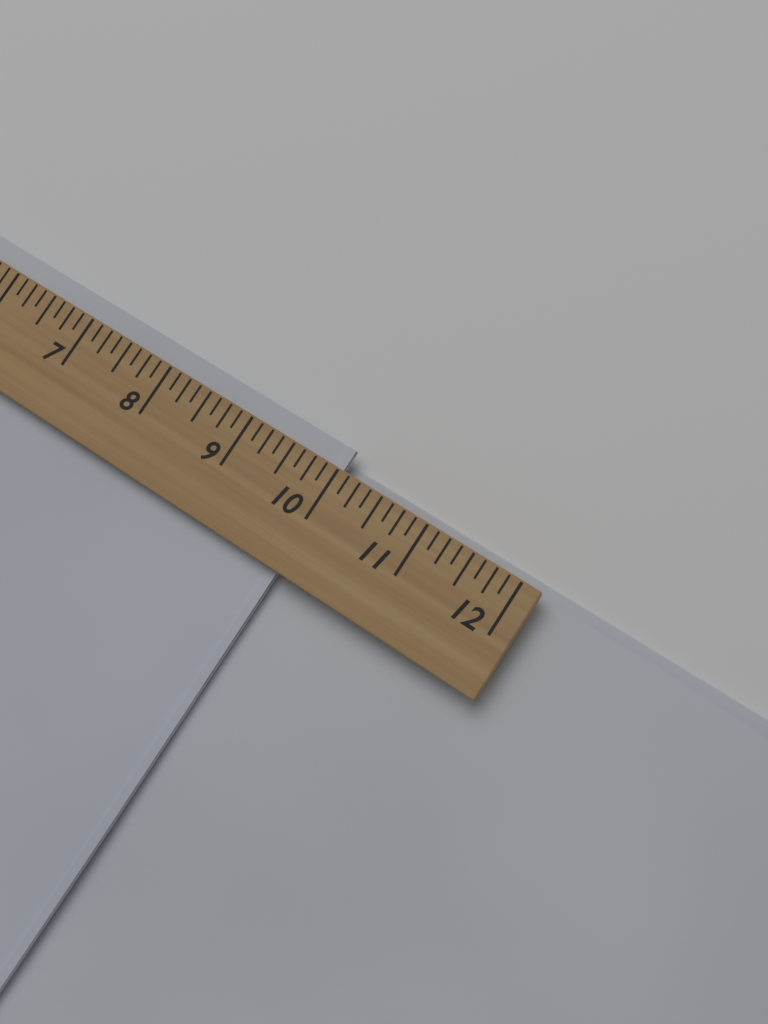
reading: 10.000 (no unit)
